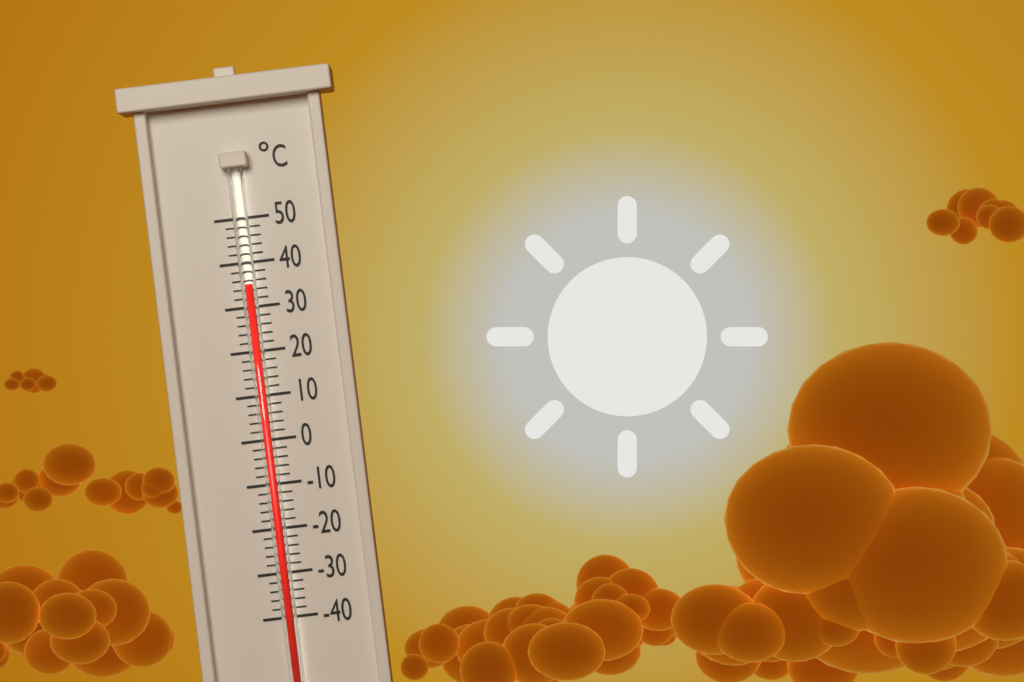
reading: 35 °C
